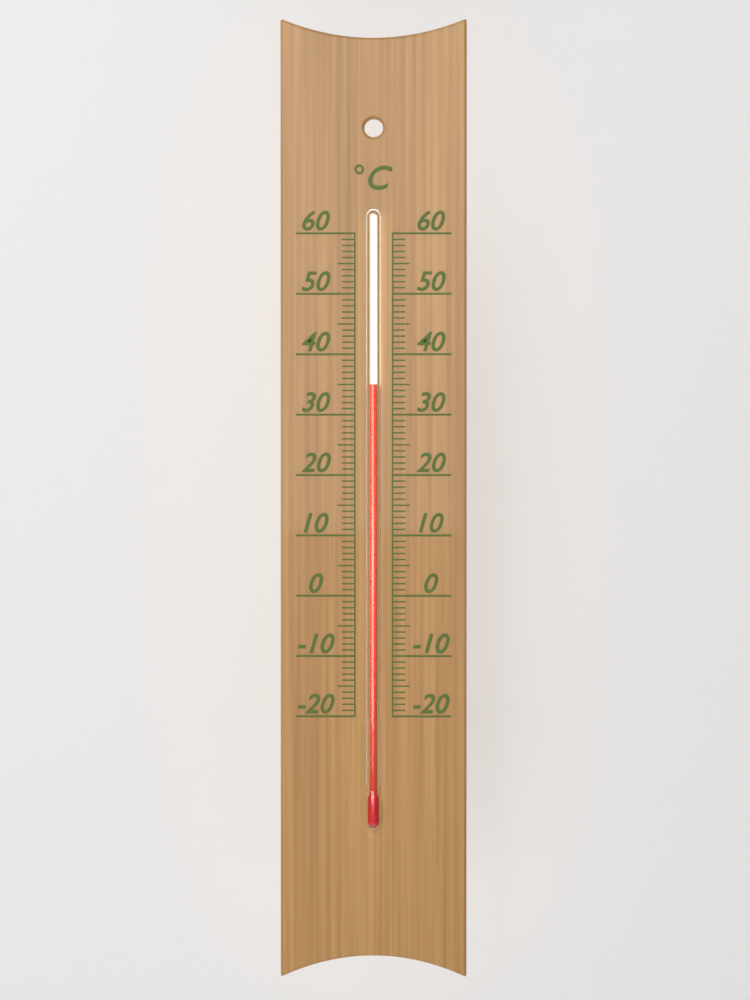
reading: 35 °C
